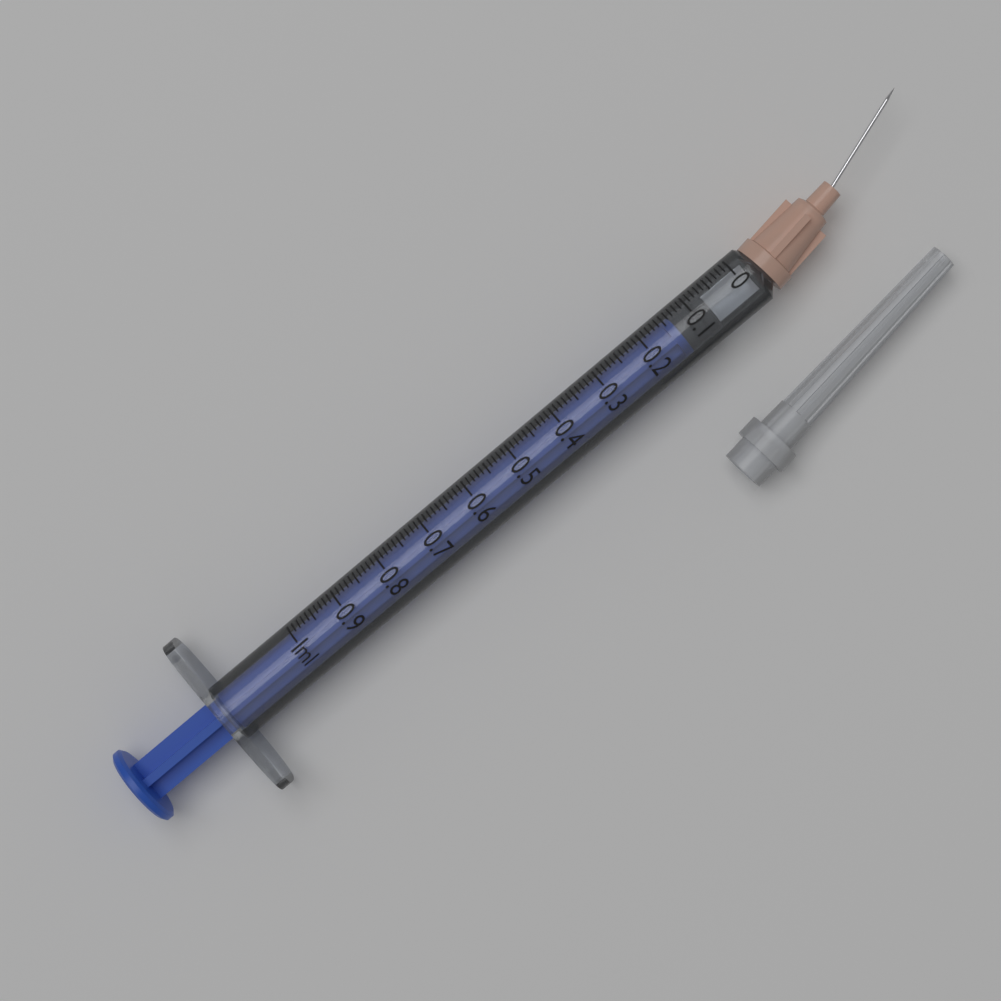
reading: 0.07 ml
